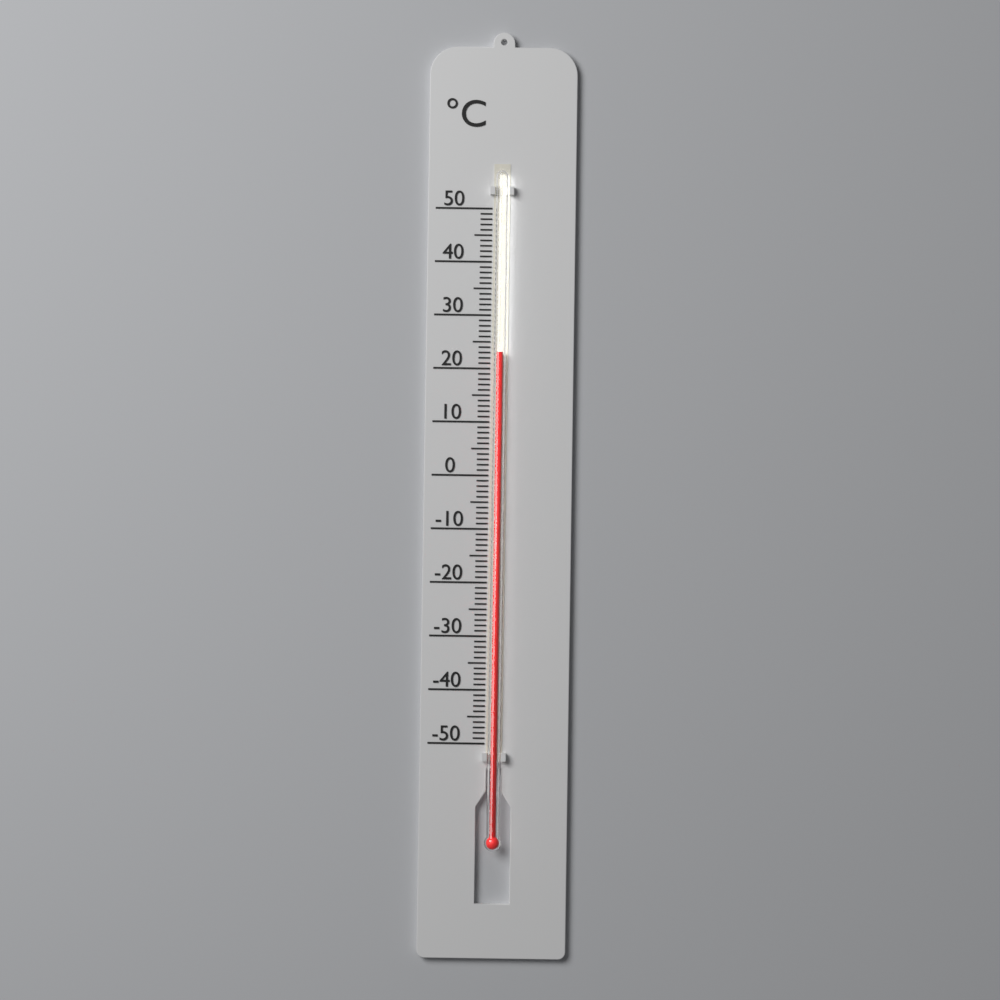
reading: 23 °C
